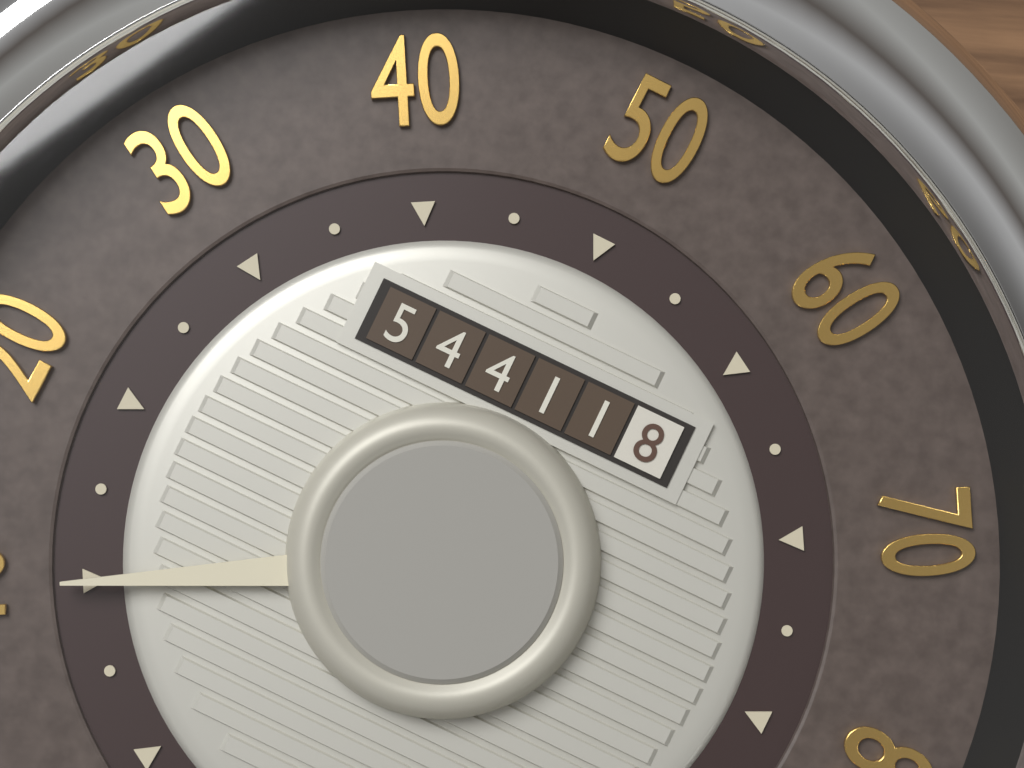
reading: 10 mph
